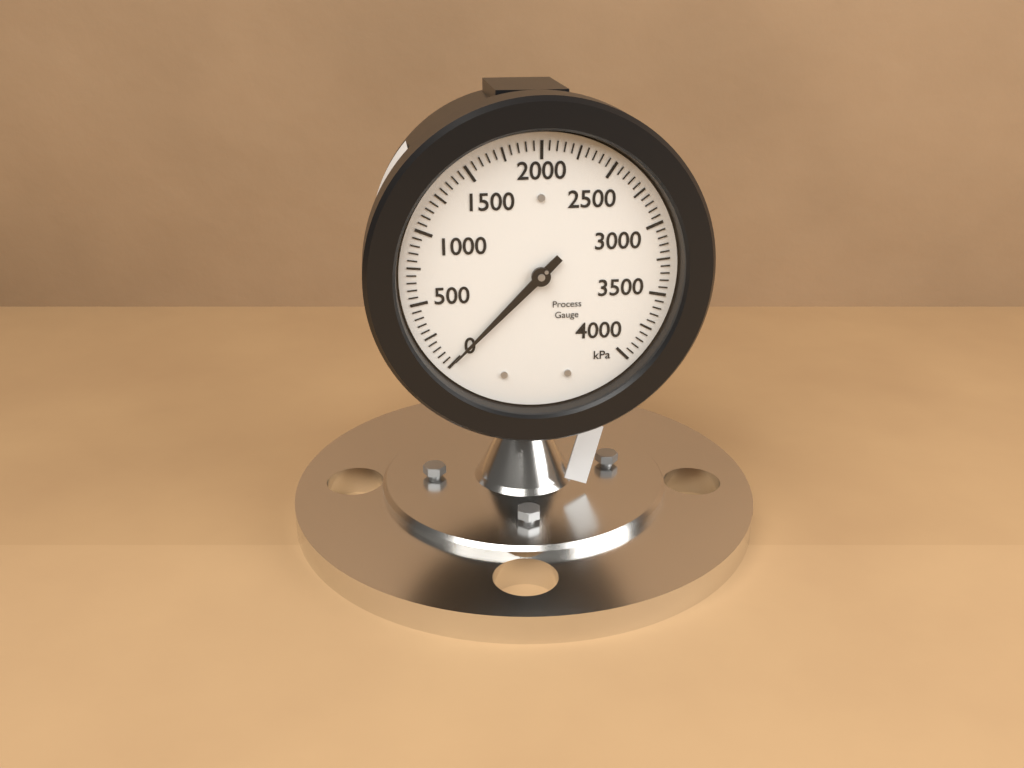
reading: 0 kPa
